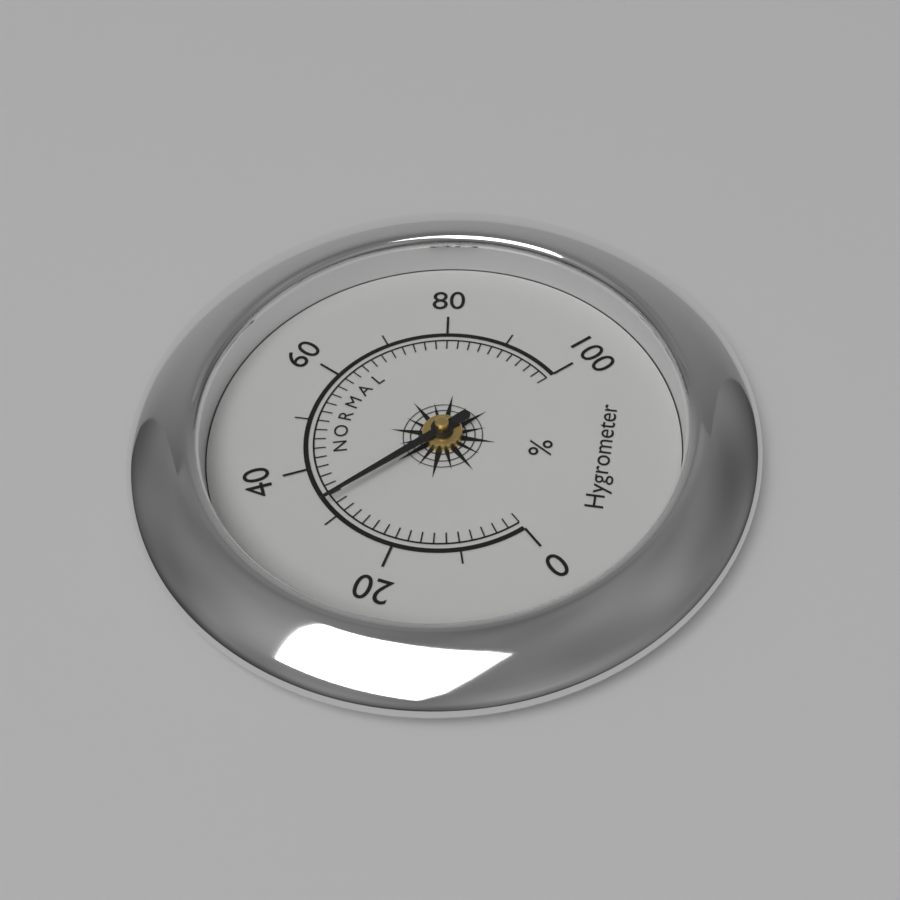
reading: 33 %
